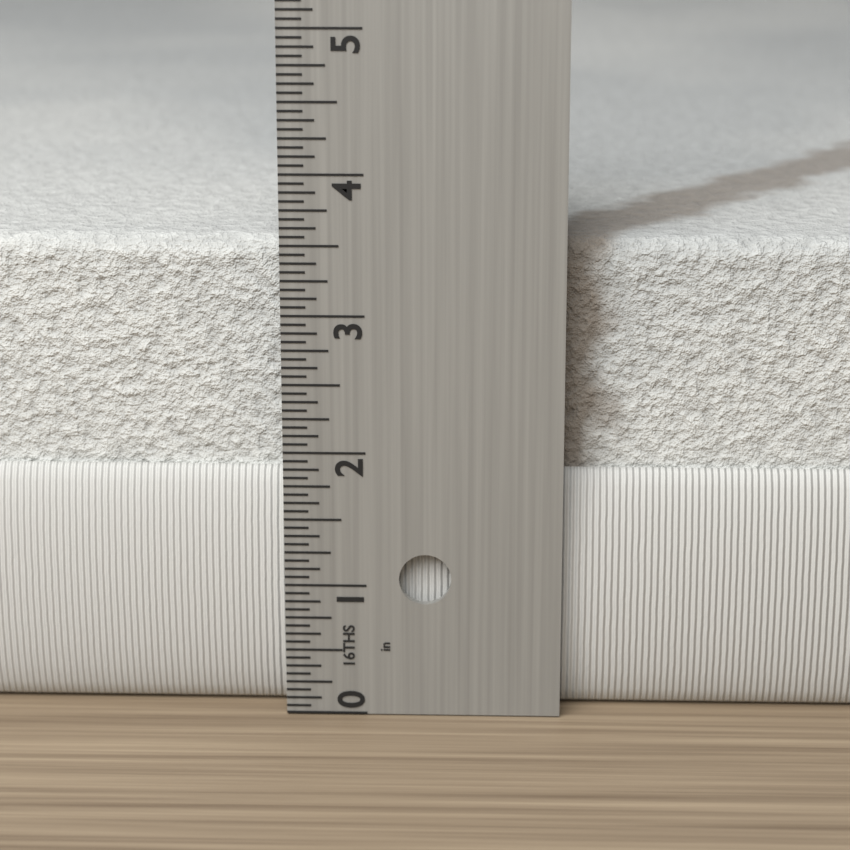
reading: 3.5000 in
